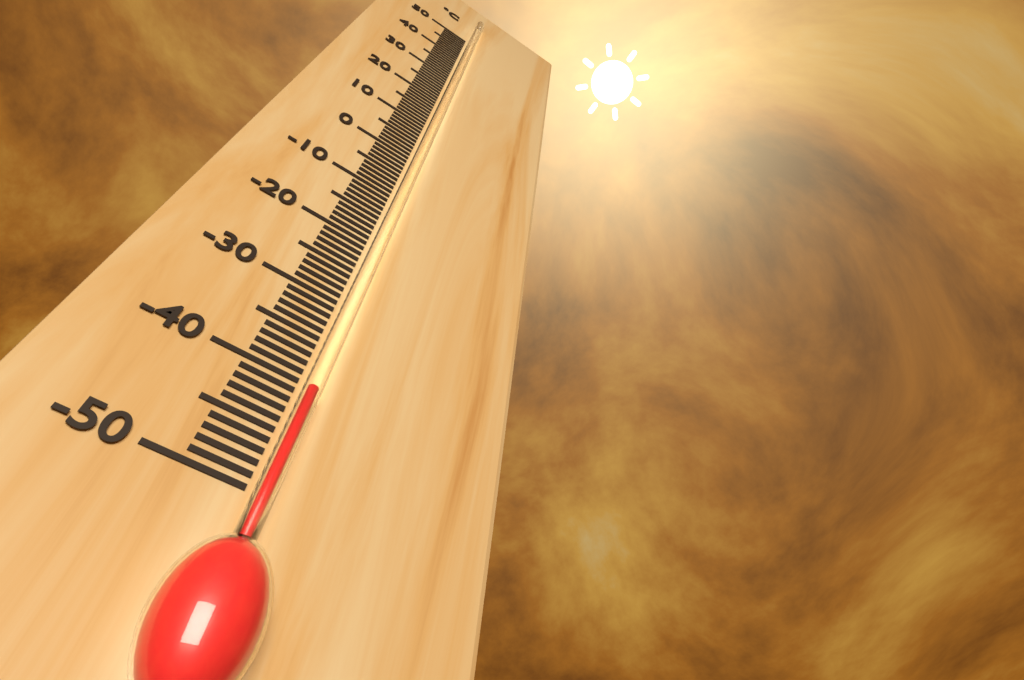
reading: -41 °C
